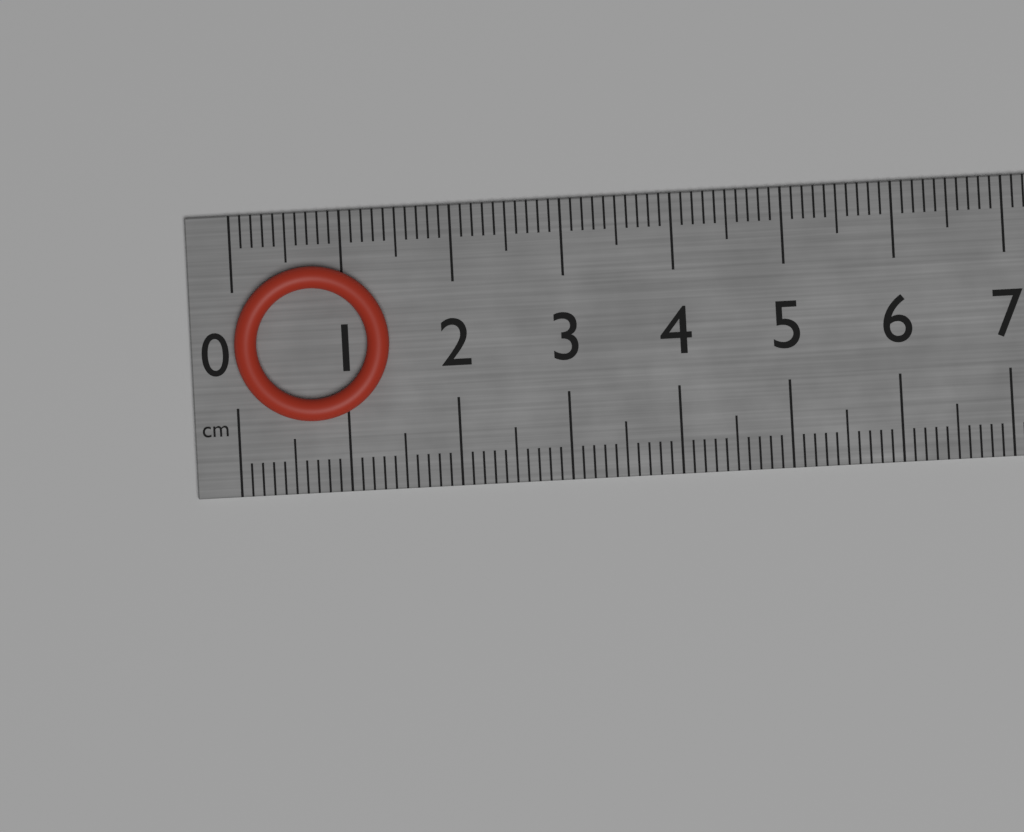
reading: 1.4 cm
